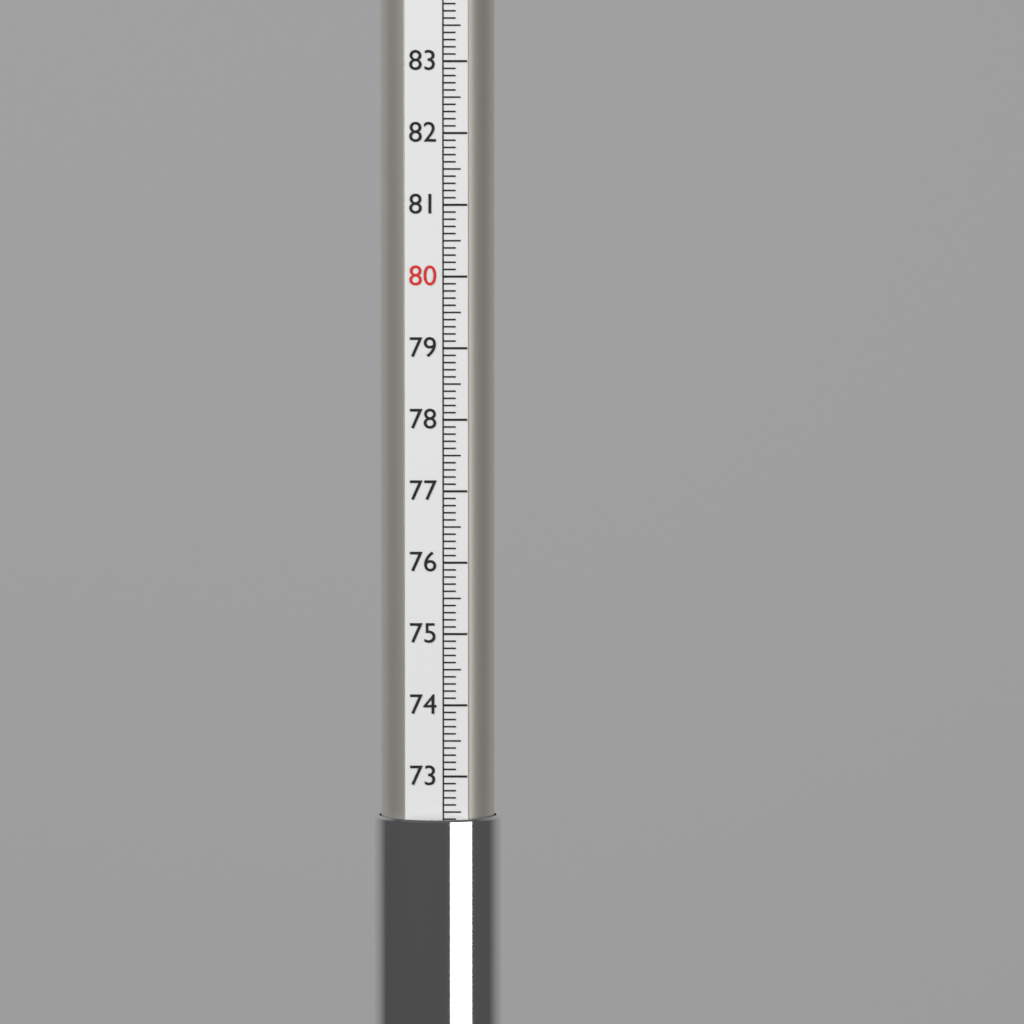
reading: 72.4 (no unit)
